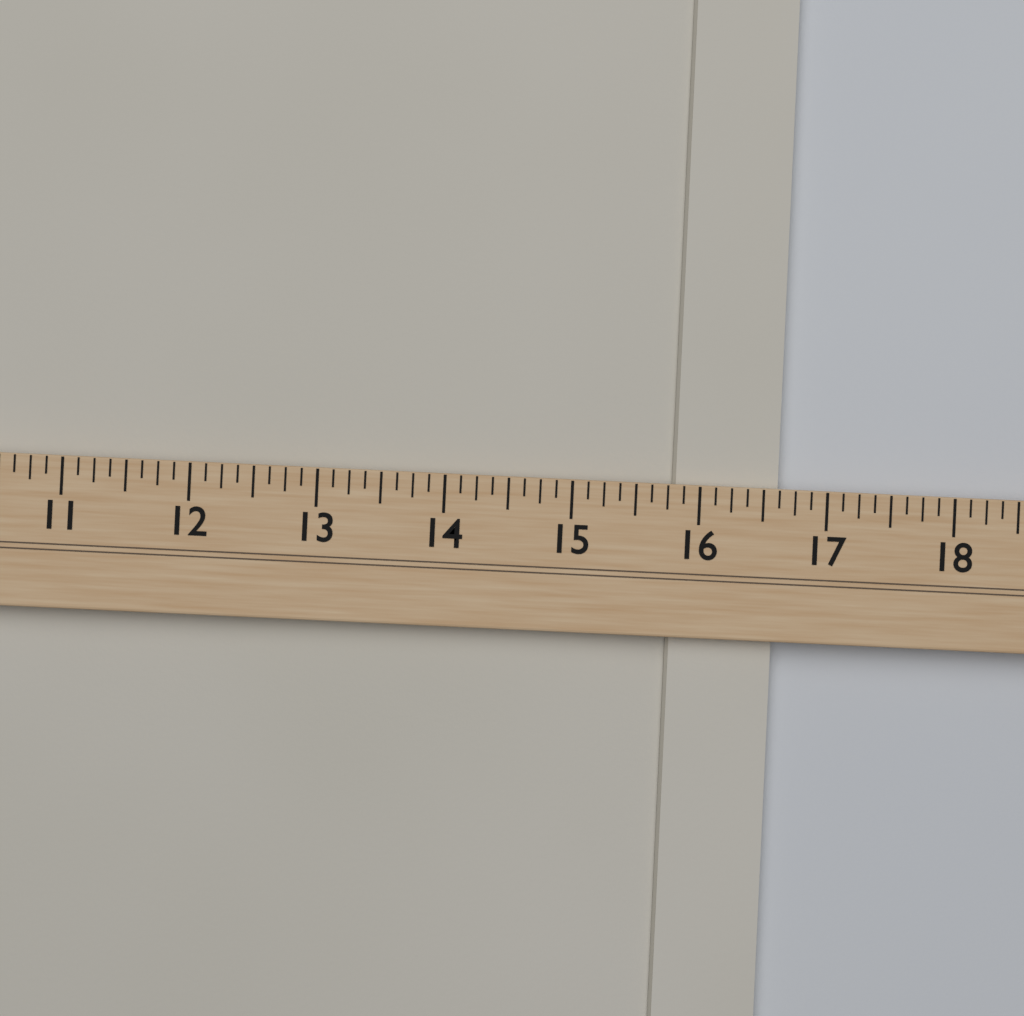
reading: 16.625 (no unit)
